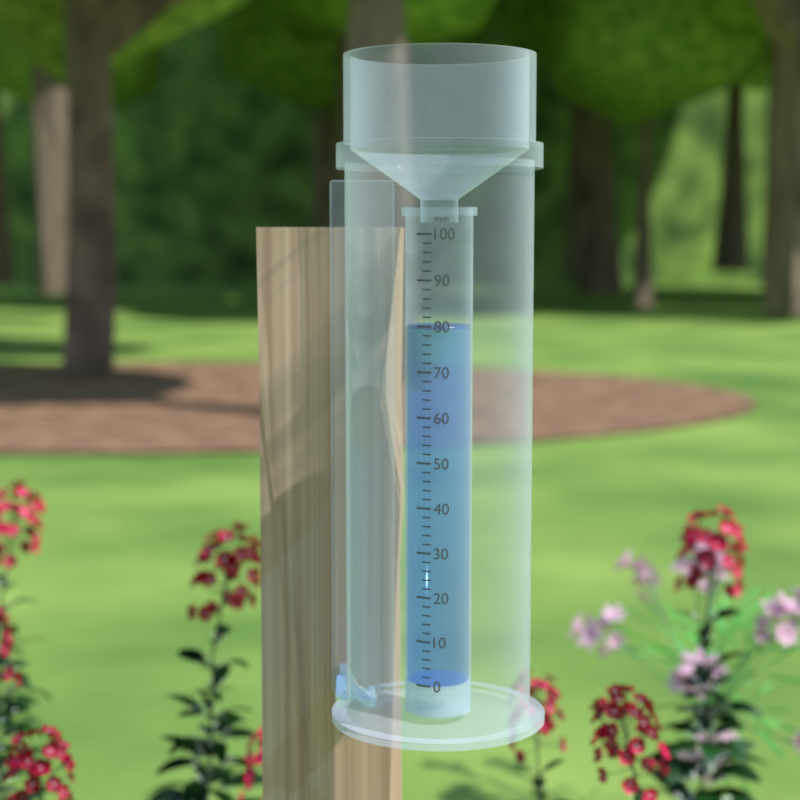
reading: 80 mm
